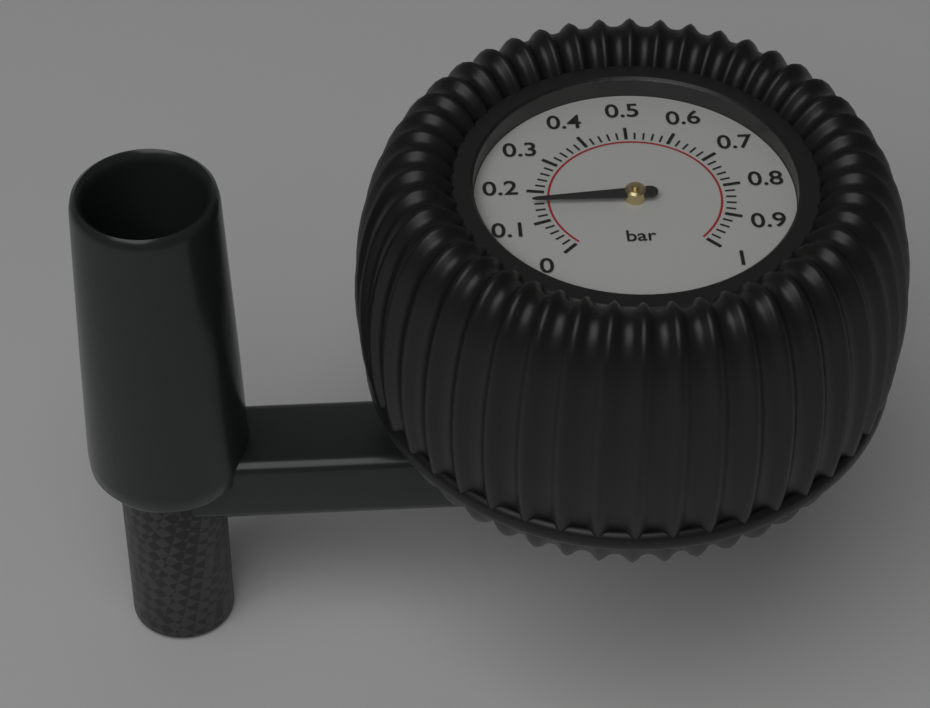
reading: 0.16 bar
